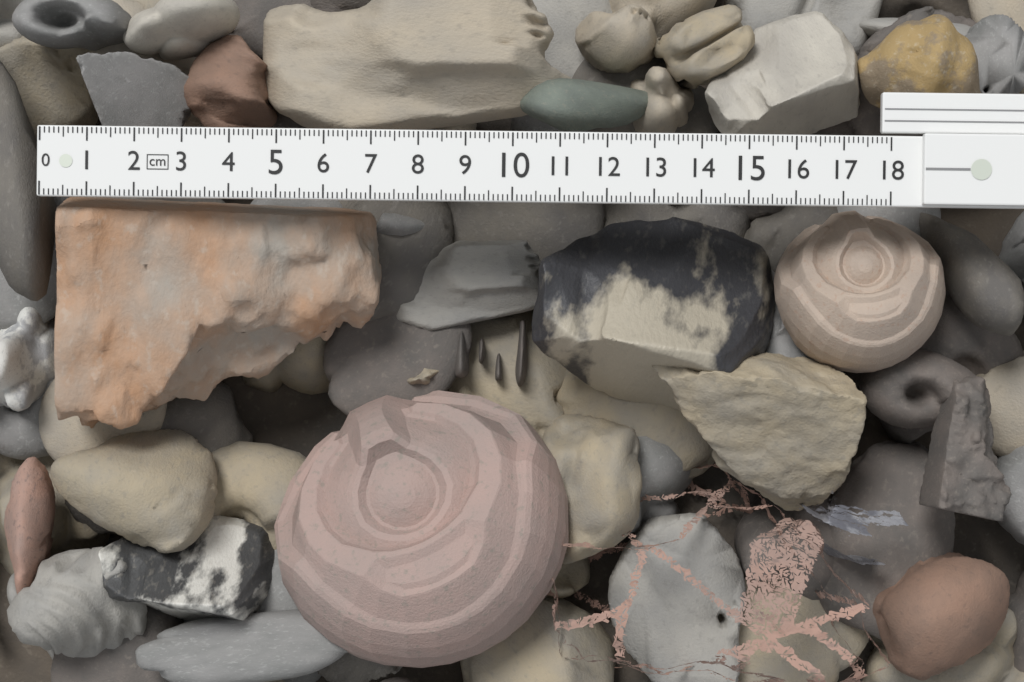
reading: 7.1 cm
